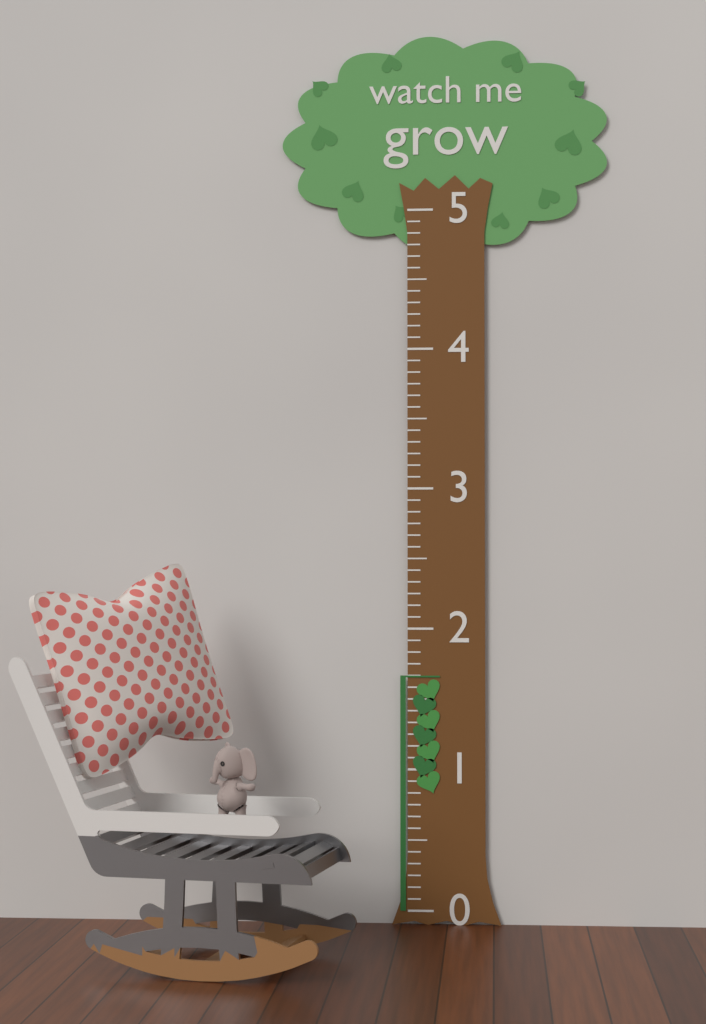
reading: 1.666667 (no unit)
